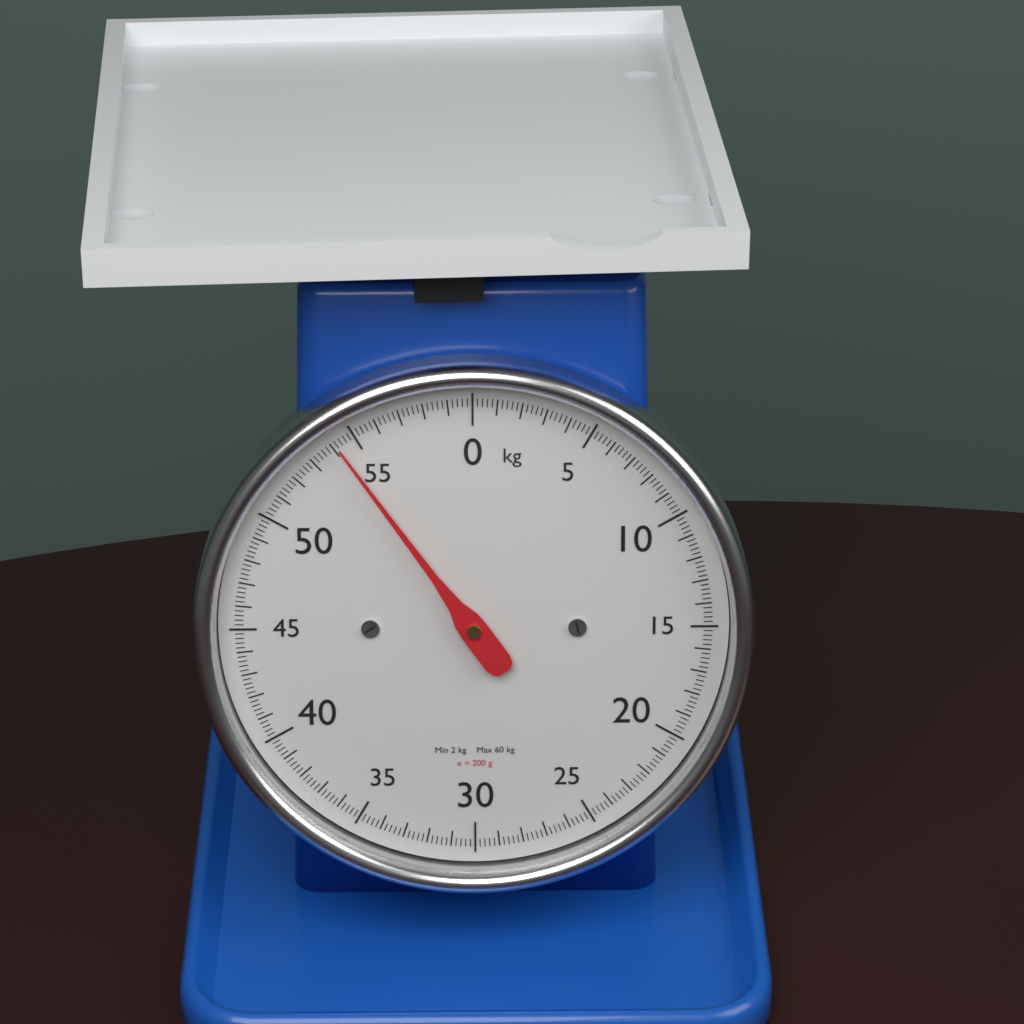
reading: 54.2 kg
